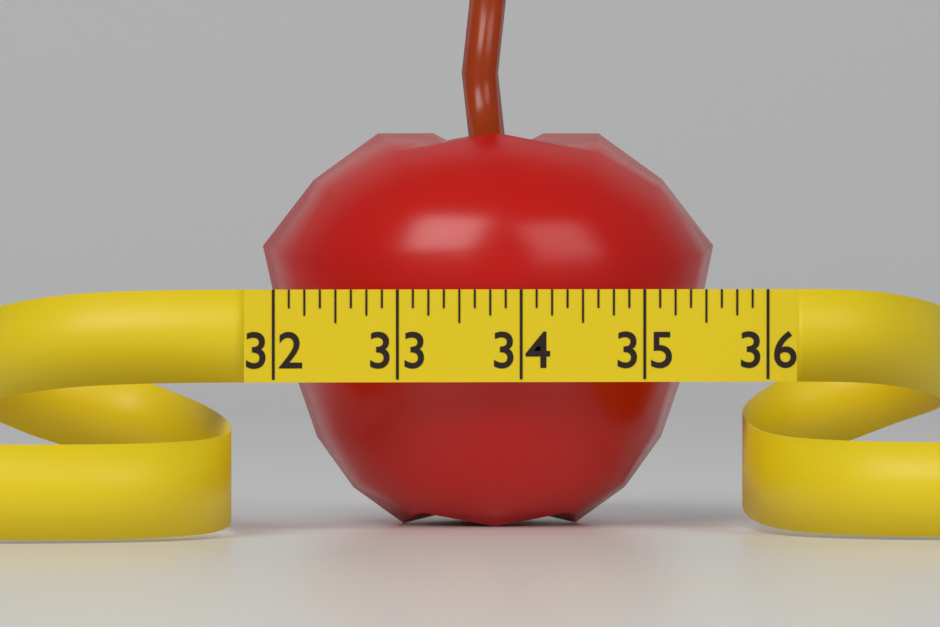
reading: 35.750 (no unit)
